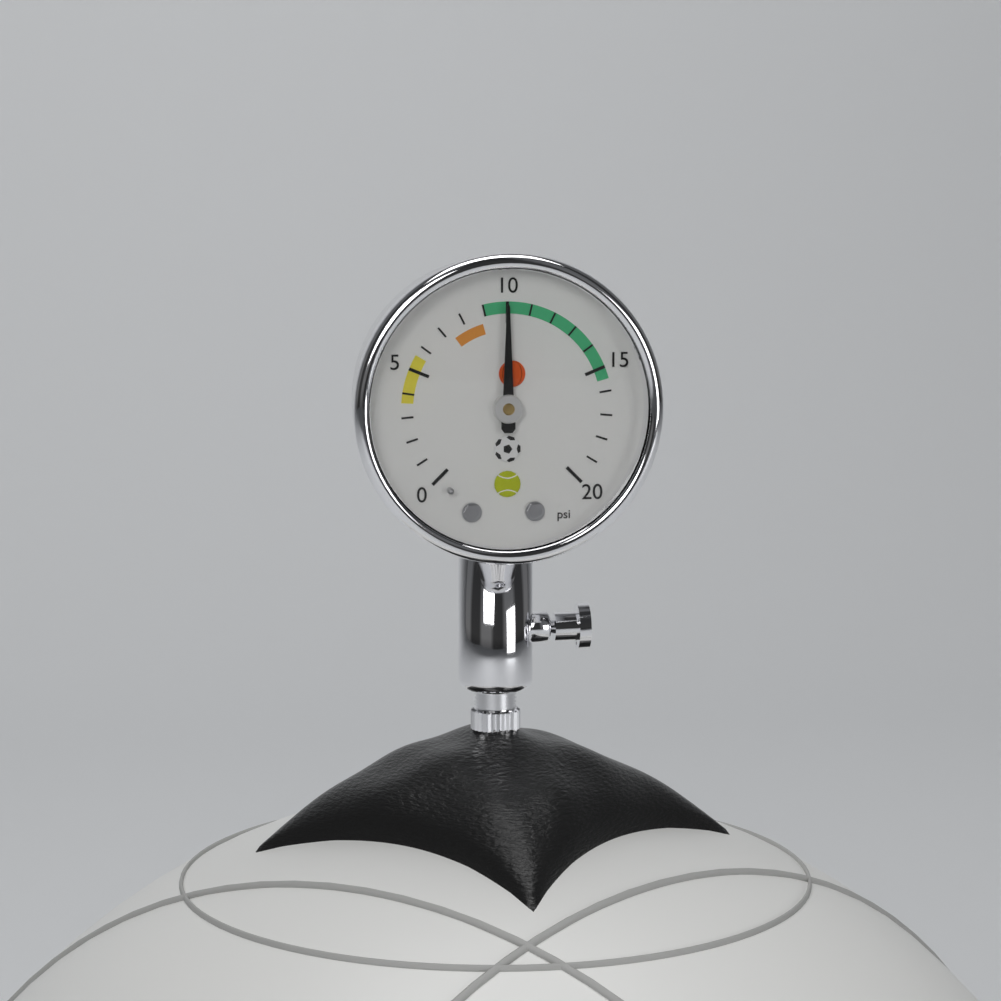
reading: 10 psi
